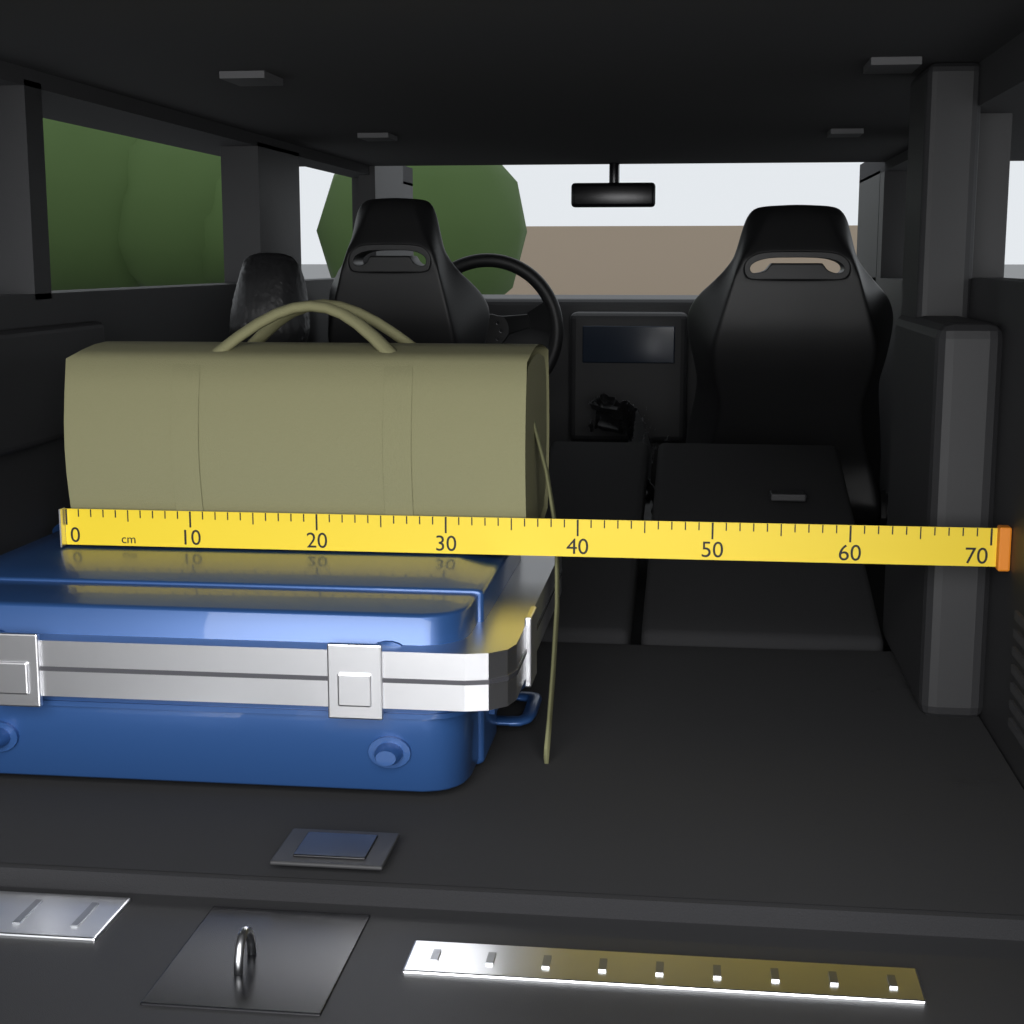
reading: 36 cm
